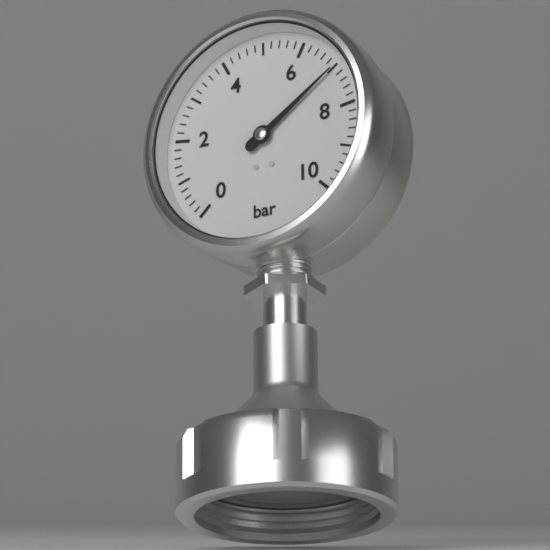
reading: 7.0 bar
